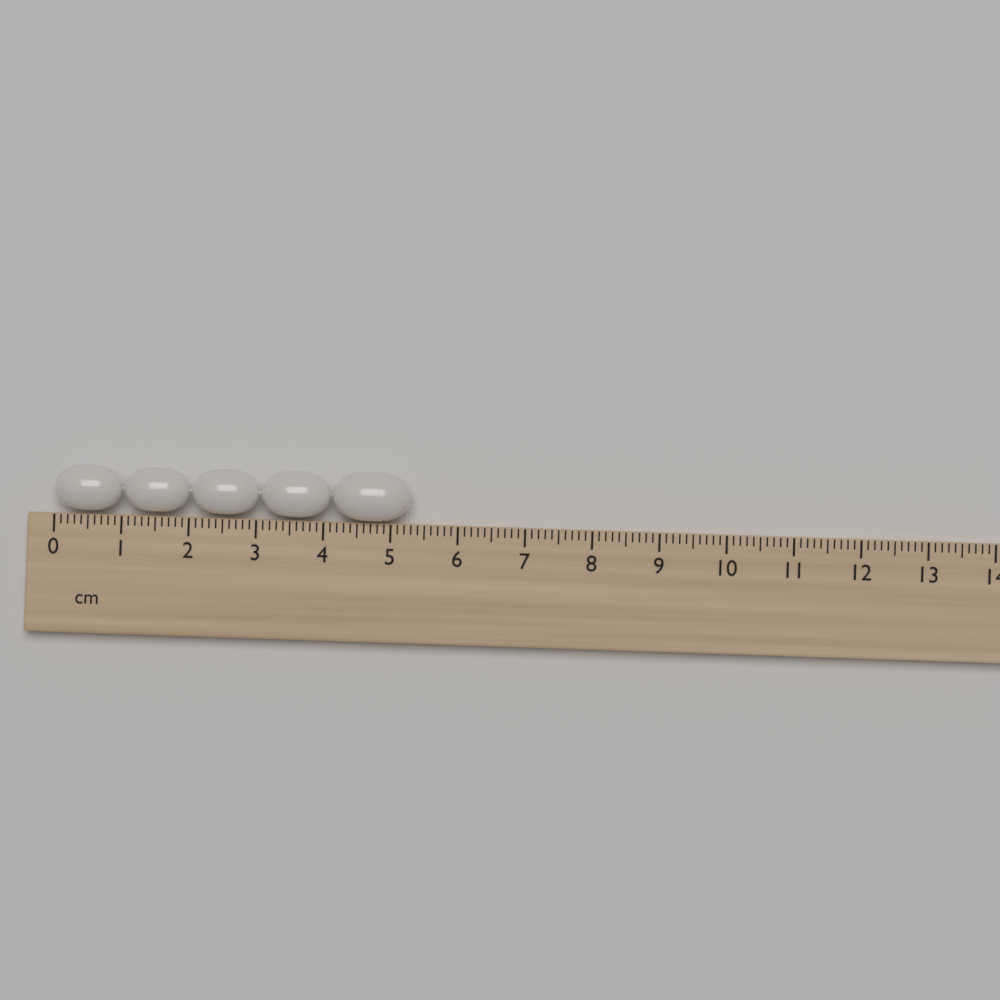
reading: 5.3 cm
